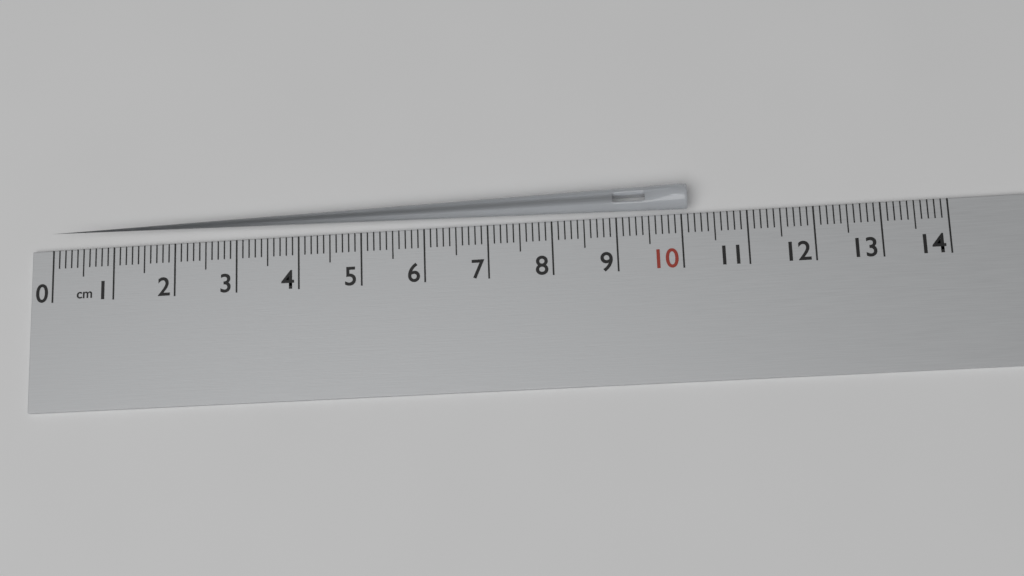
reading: 10.1 cm
